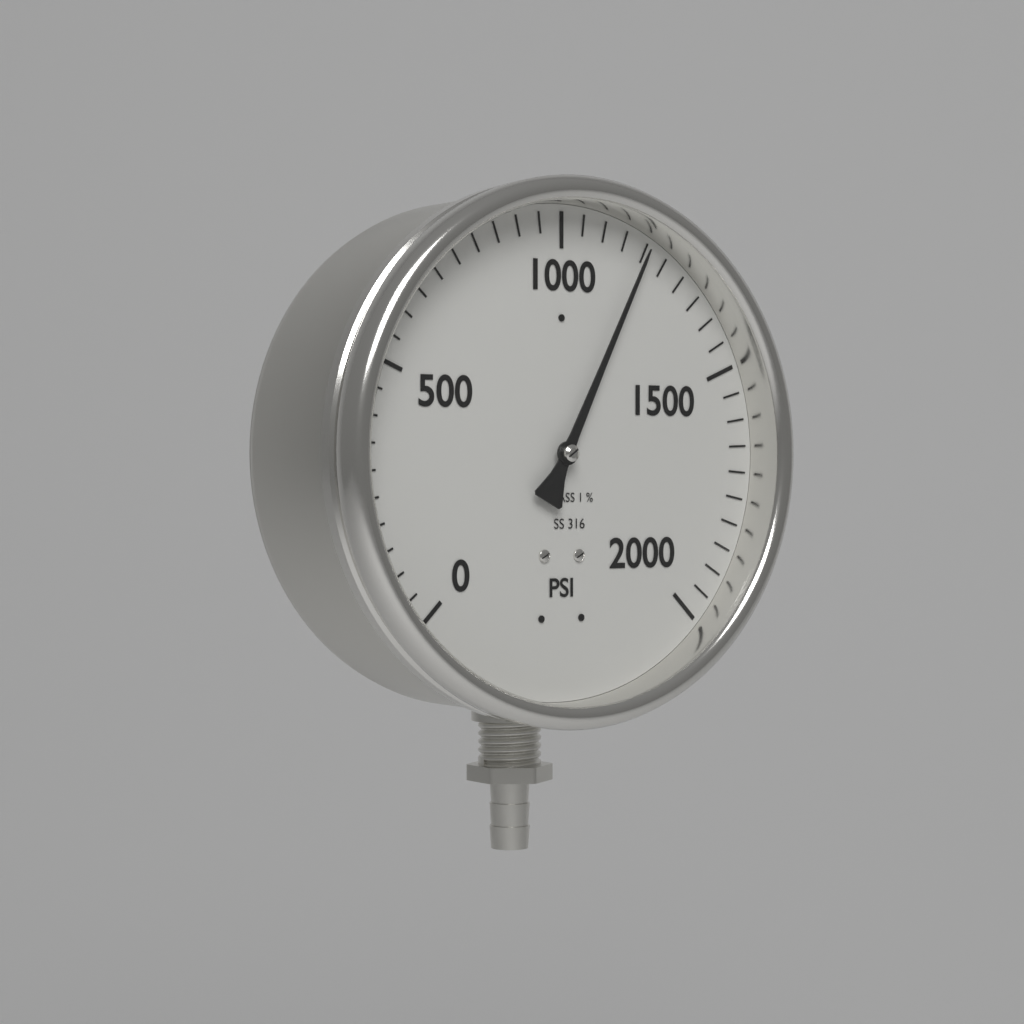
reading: 1200 psi
